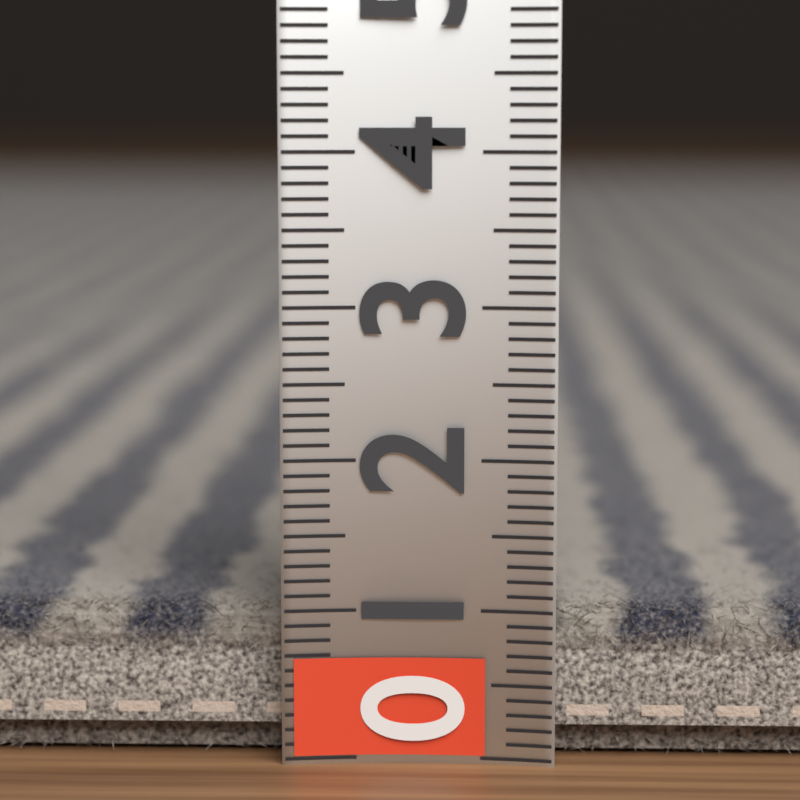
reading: 1.0 (no unit)
